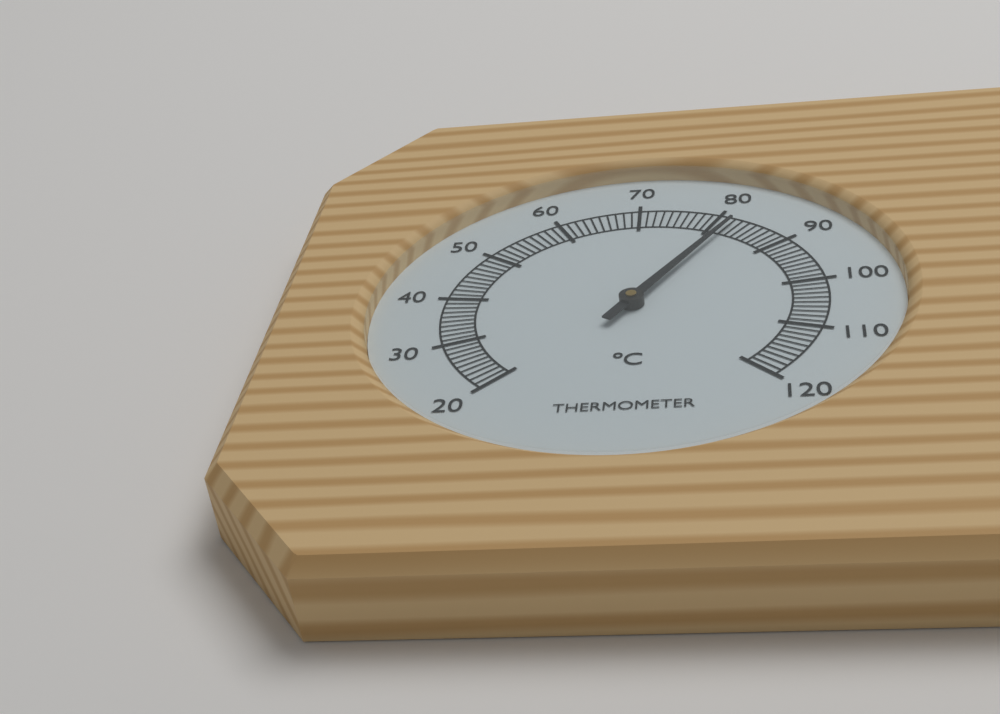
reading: 82 °C
